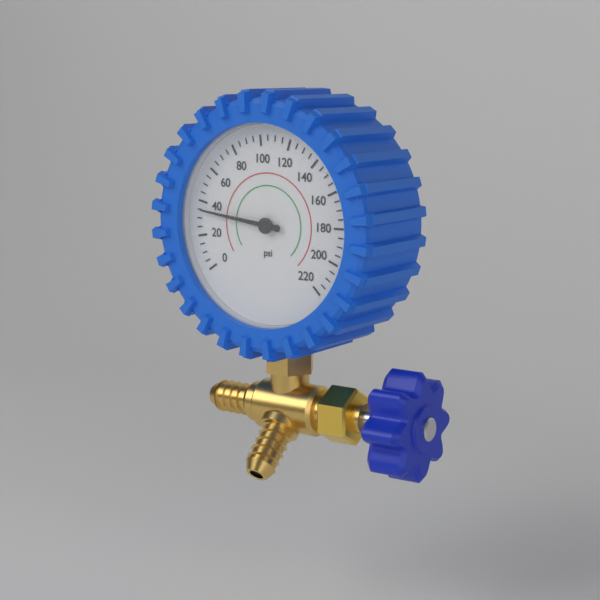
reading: 35 psi
